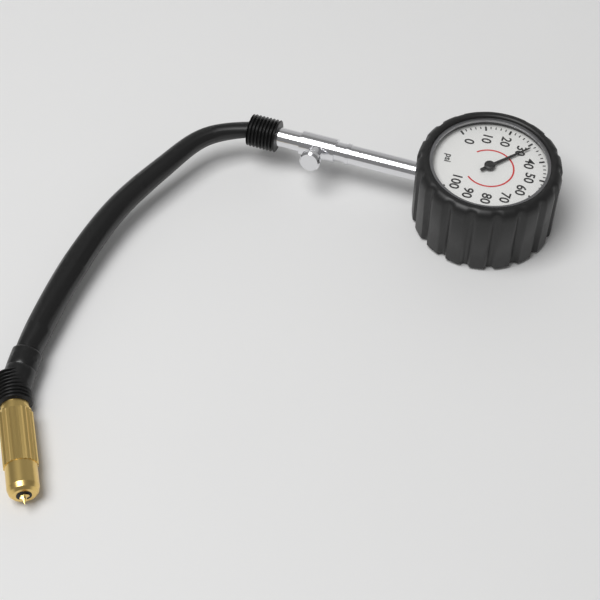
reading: 32 psi
